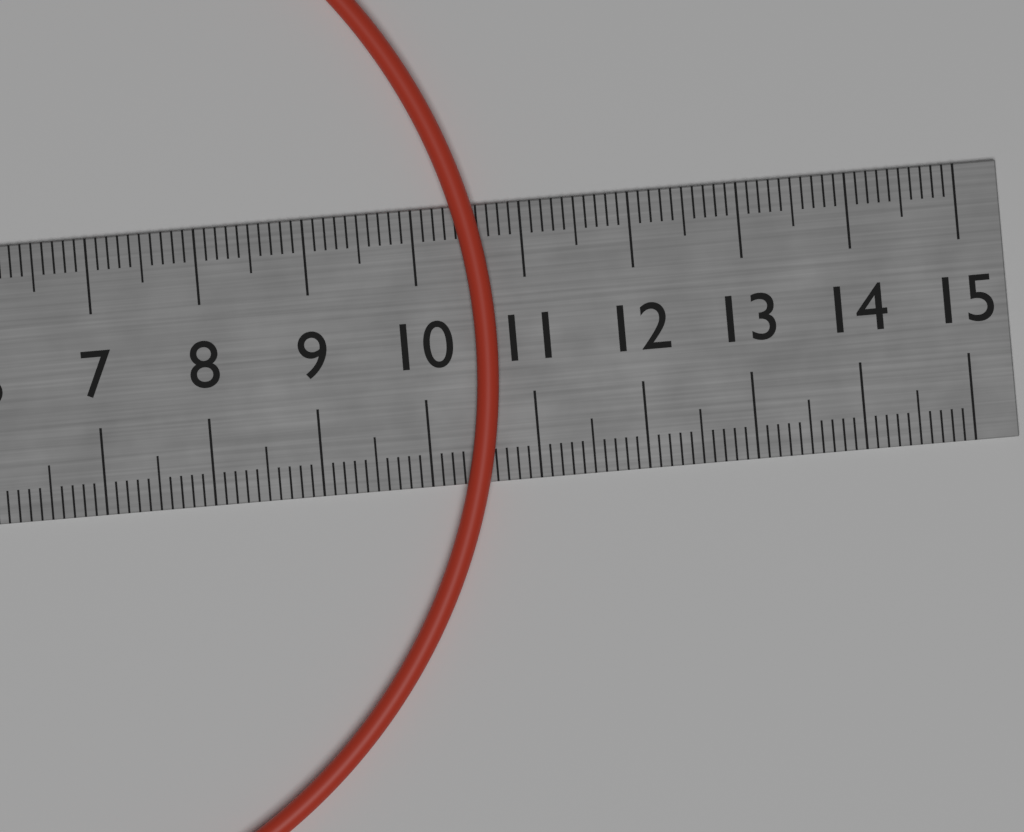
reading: 10.7 cm
